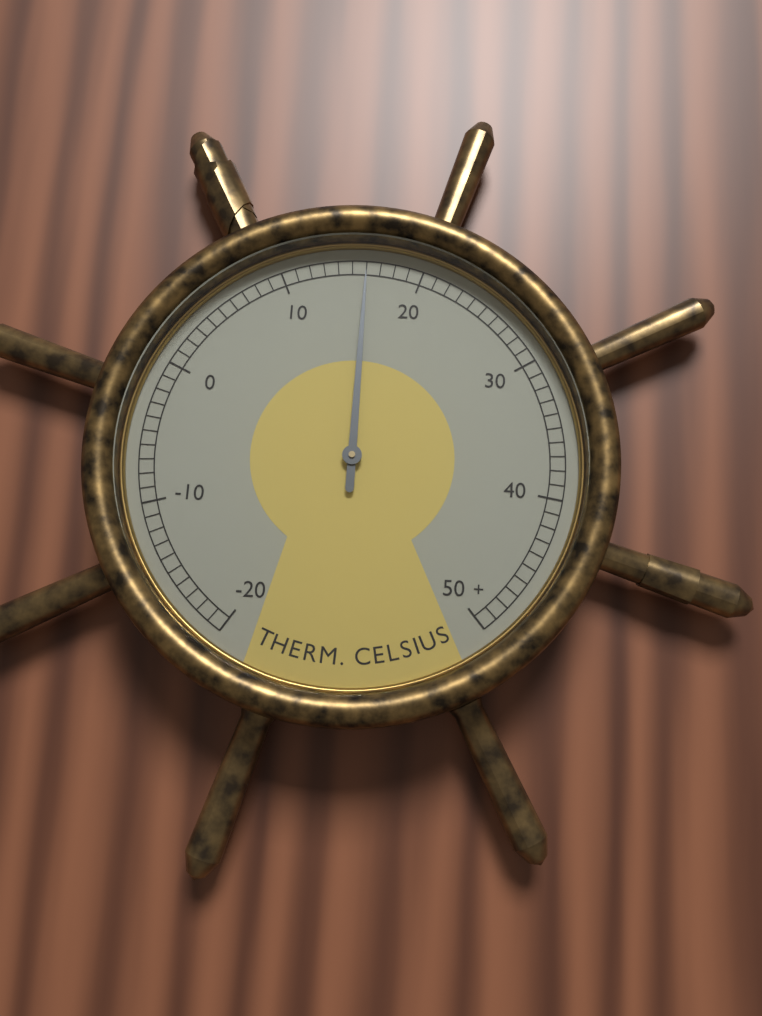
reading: 16 °C
